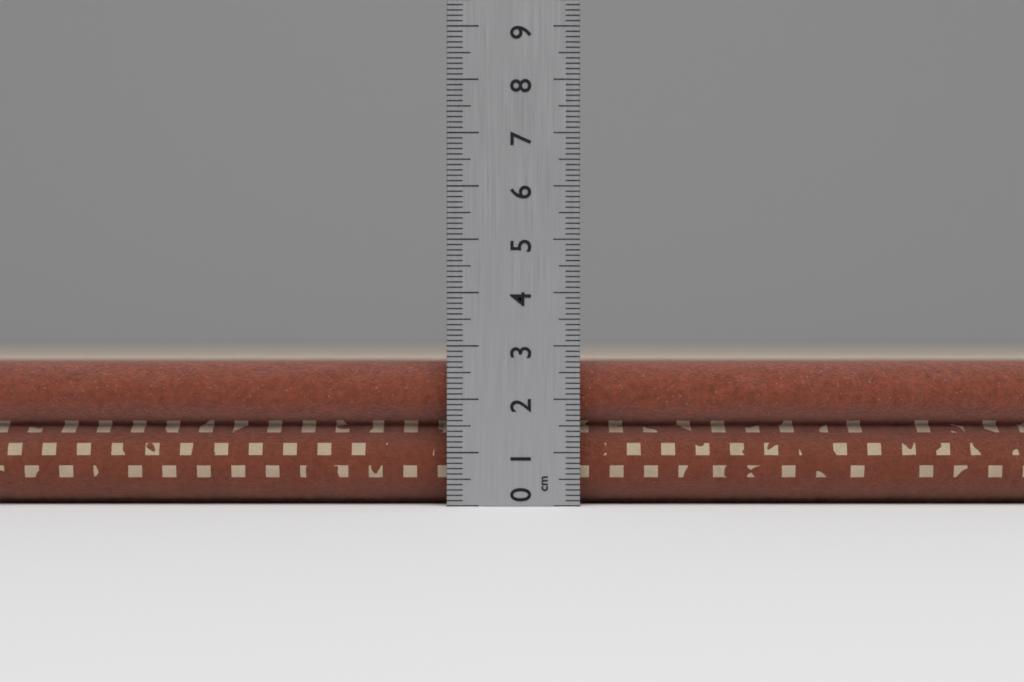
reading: 2.7 cm
